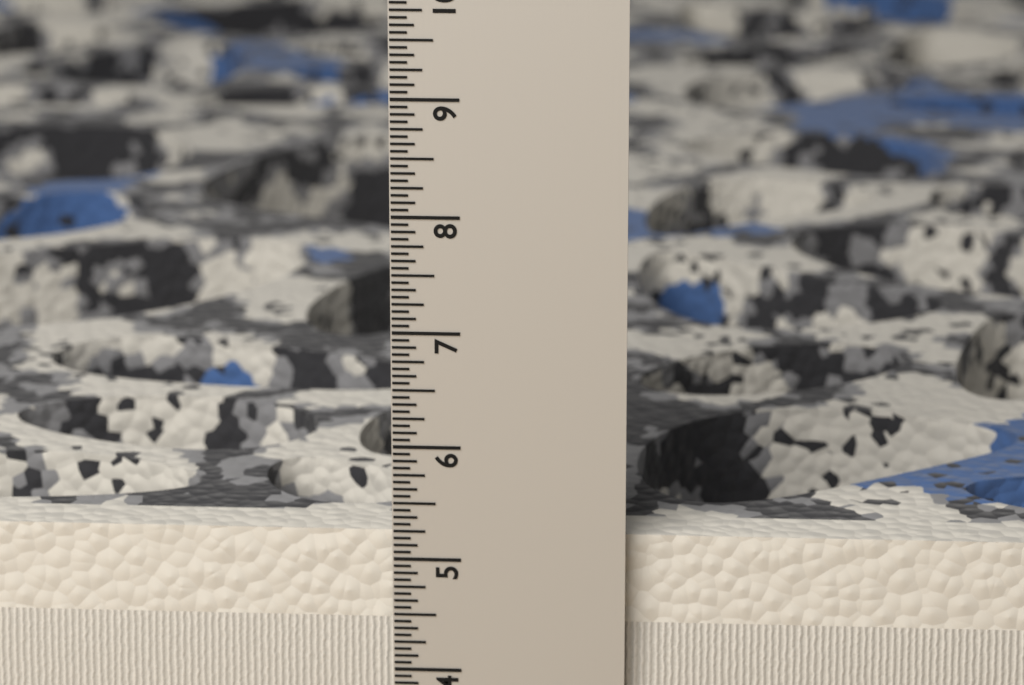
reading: 5.1875 in
